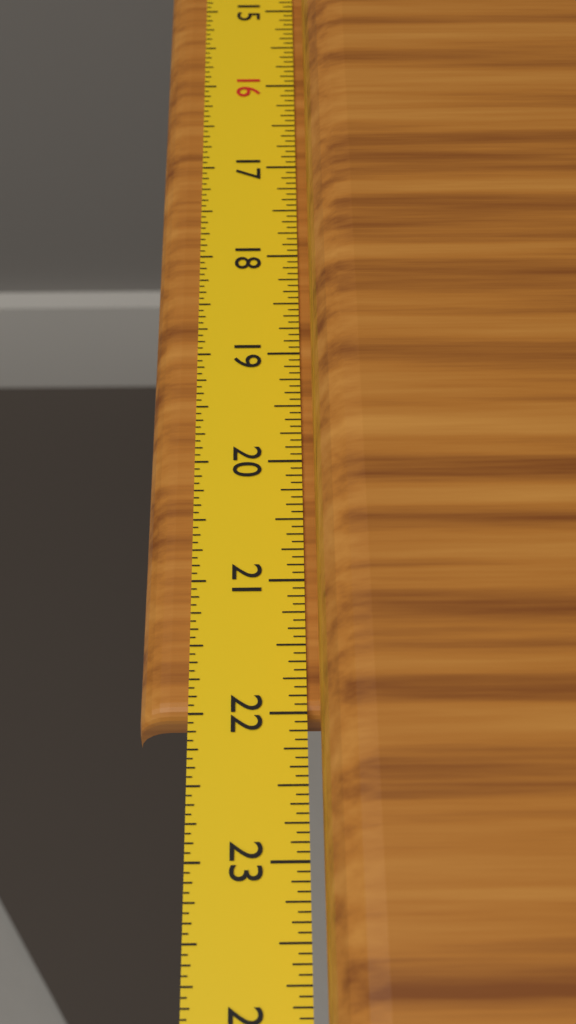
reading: 22.0000 in
